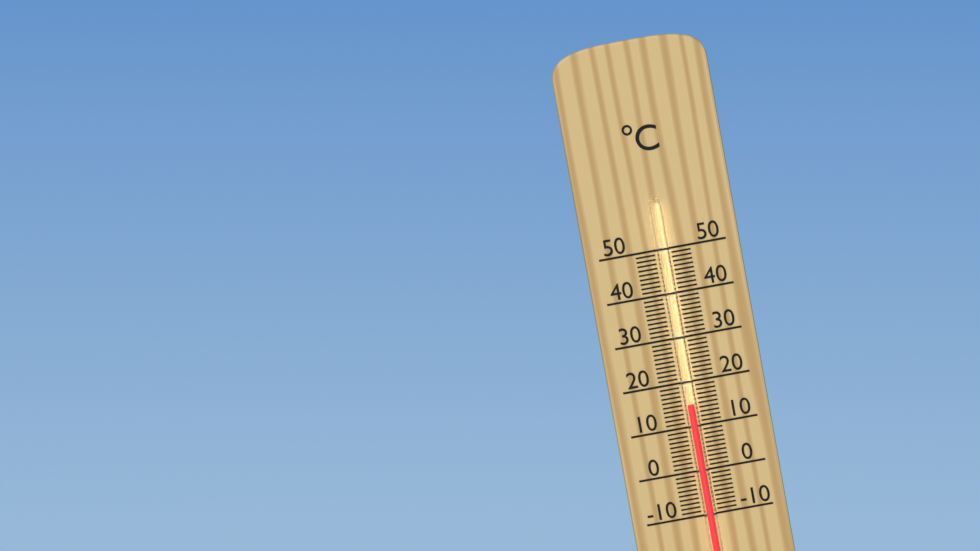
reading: 15 °C
